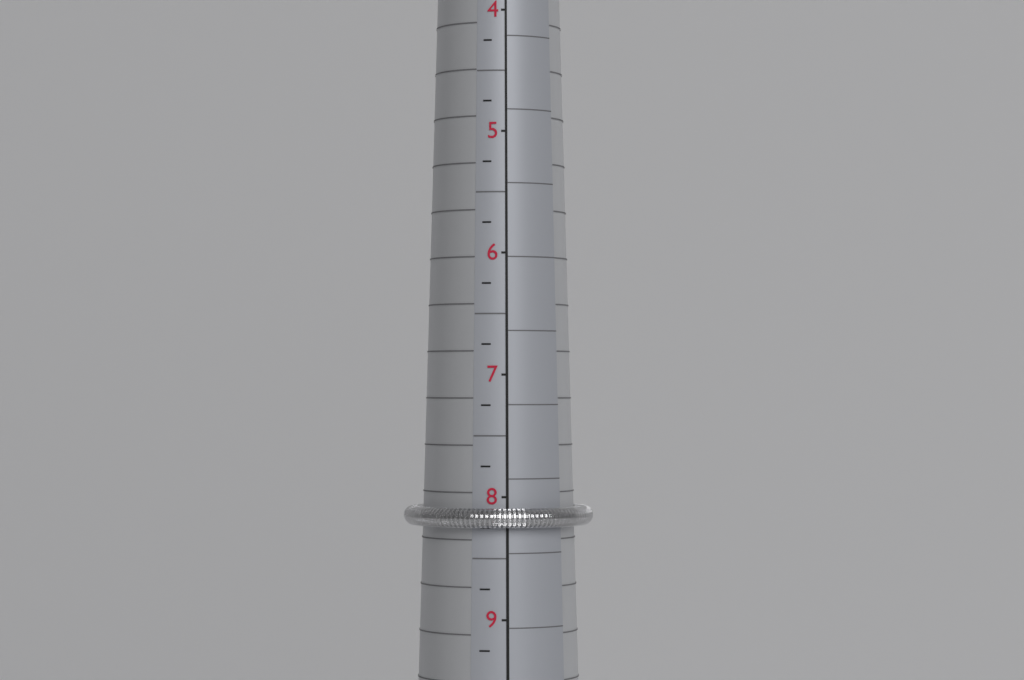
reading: 8.25 (no unit)
